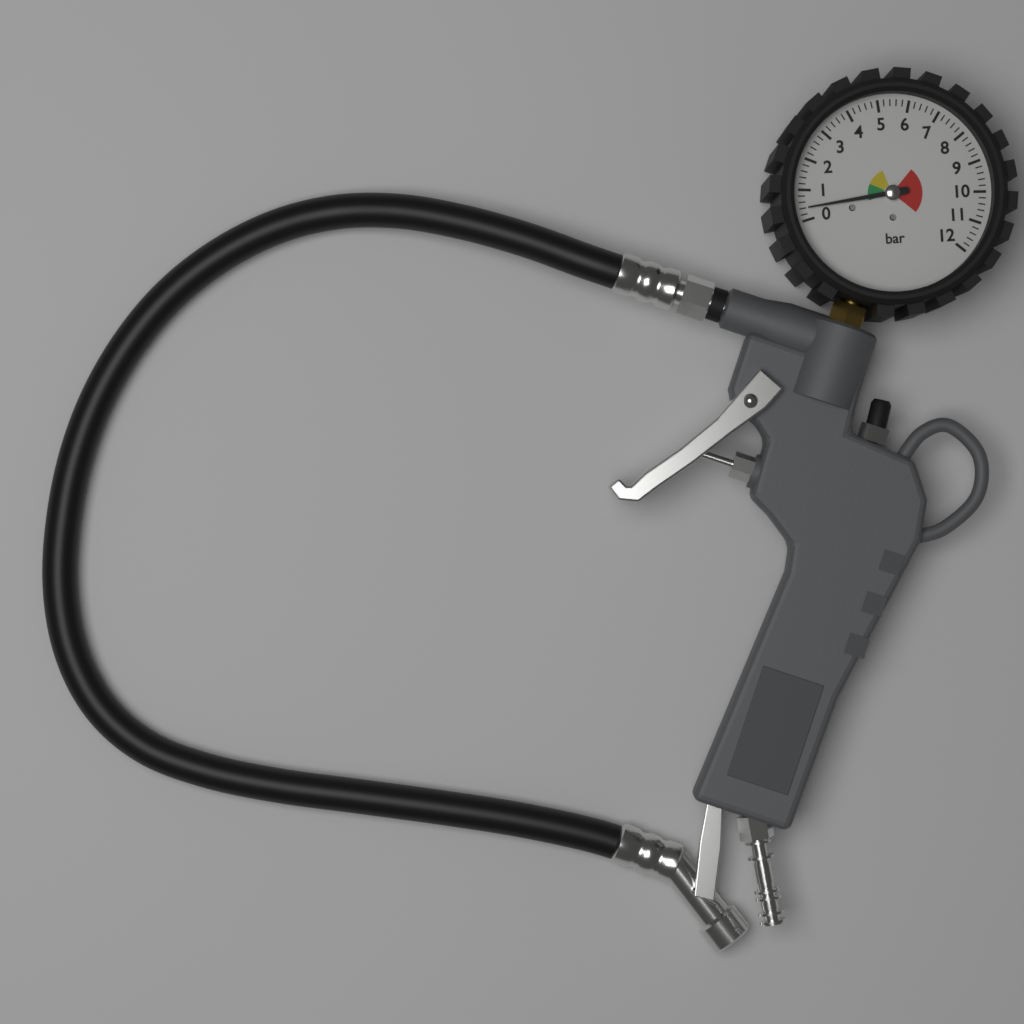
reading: 0.4 bar
